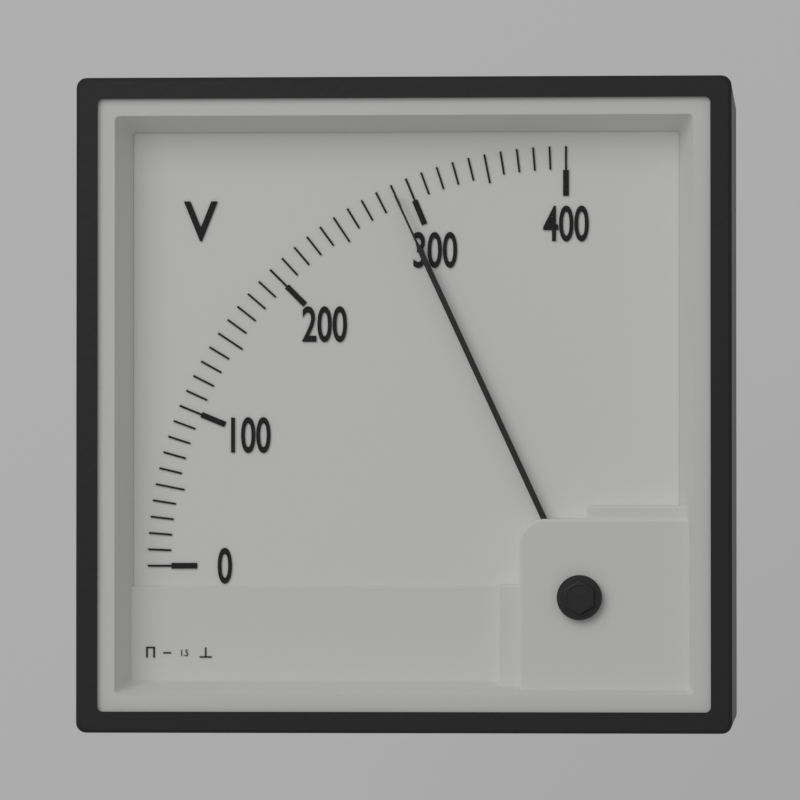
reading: 290 V
